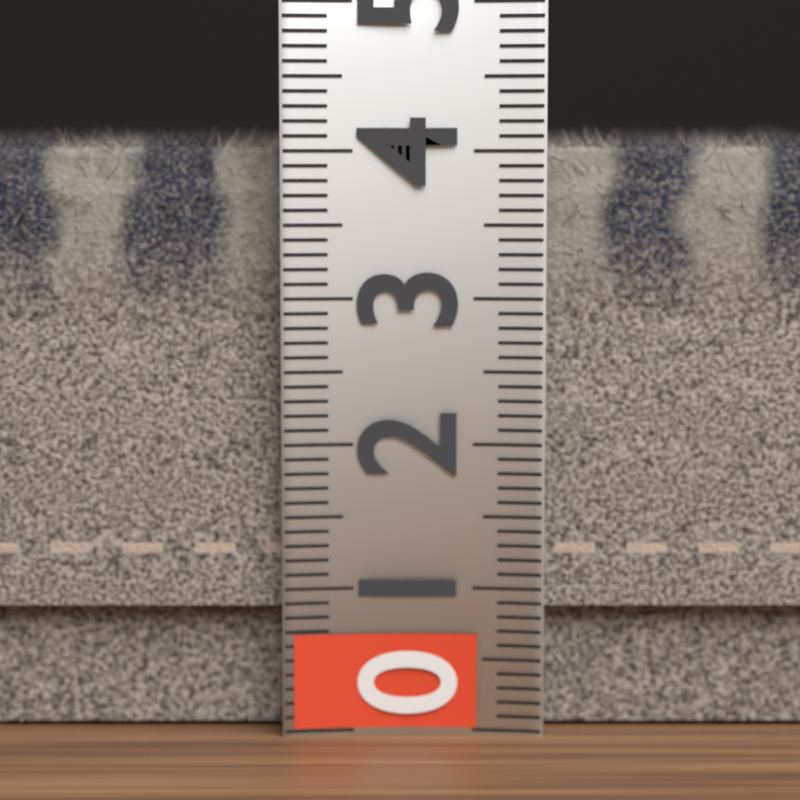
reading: 4.2 (no unit)
